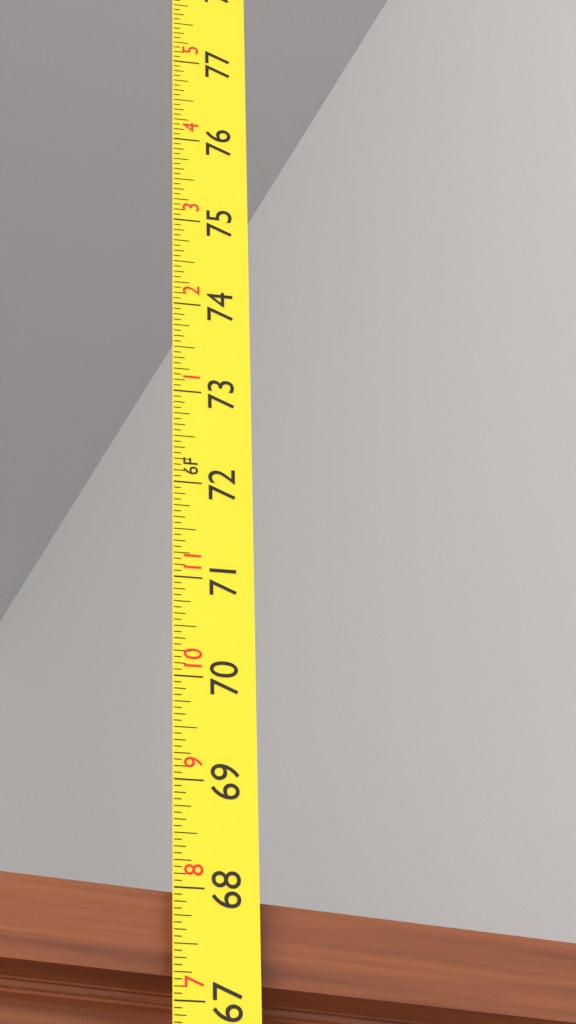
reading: 68.0000 in
